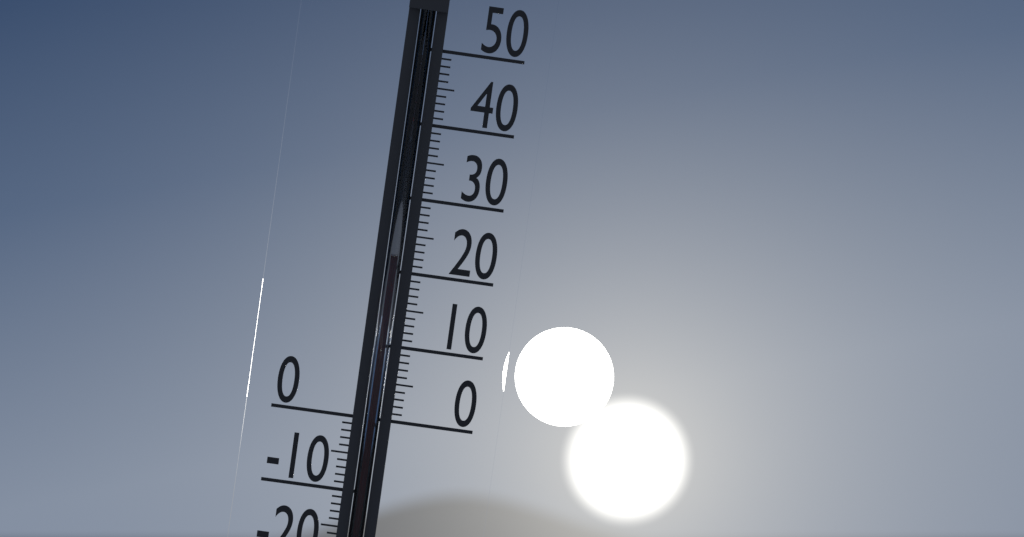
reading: 22 °C
